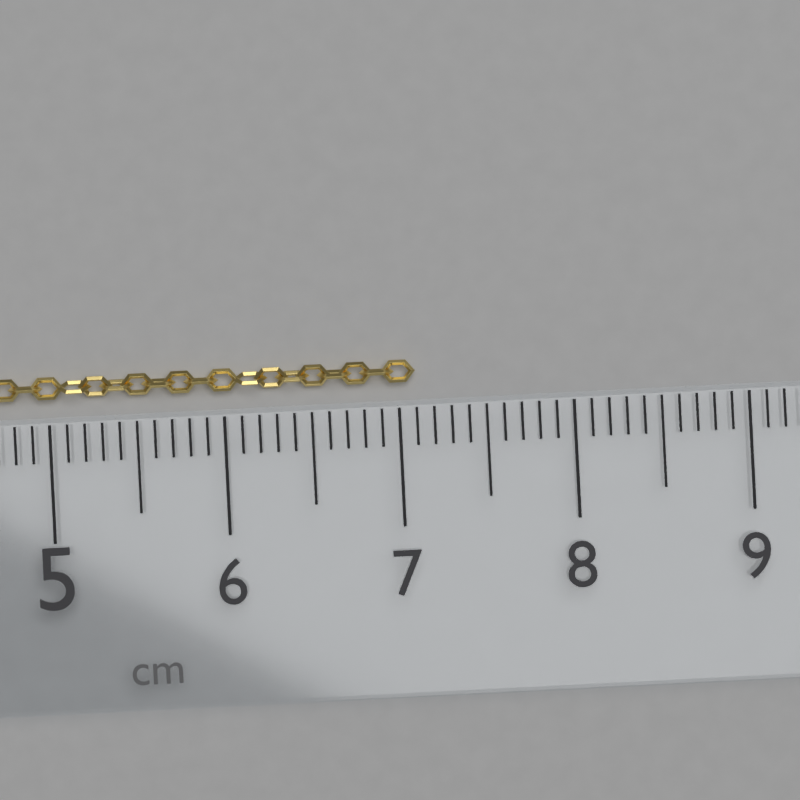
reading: 7.1 cm
